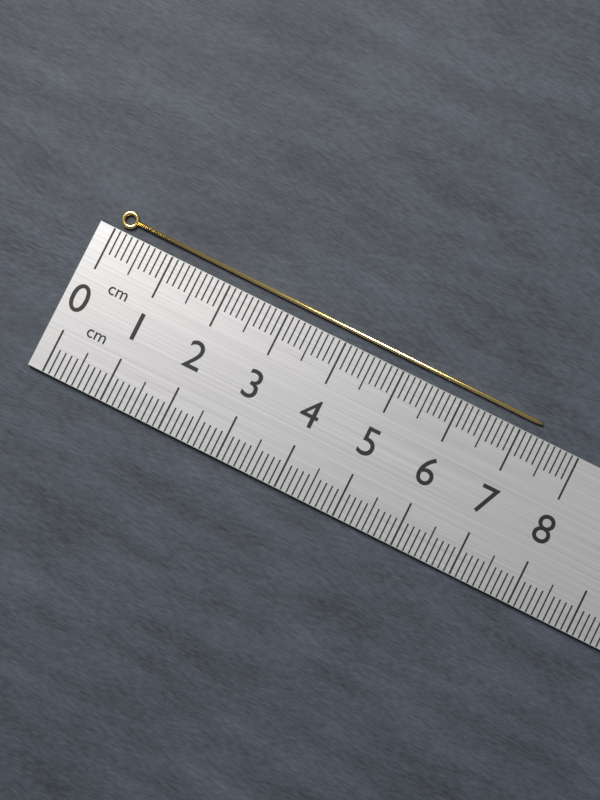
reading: 7.3 cm
